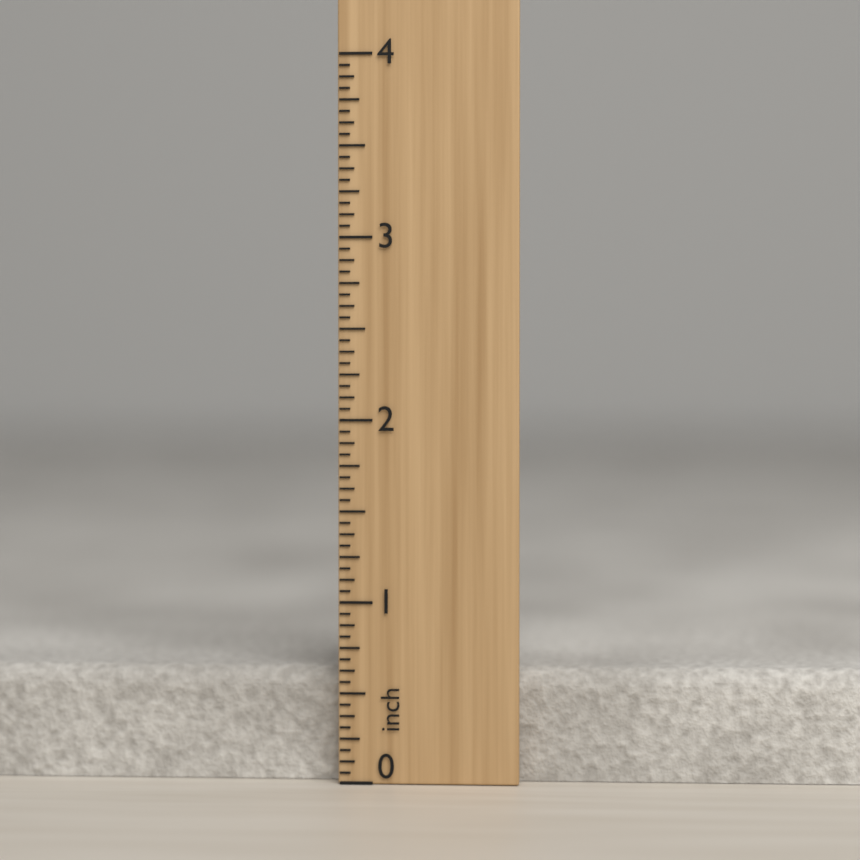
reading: 0.6250 inch
